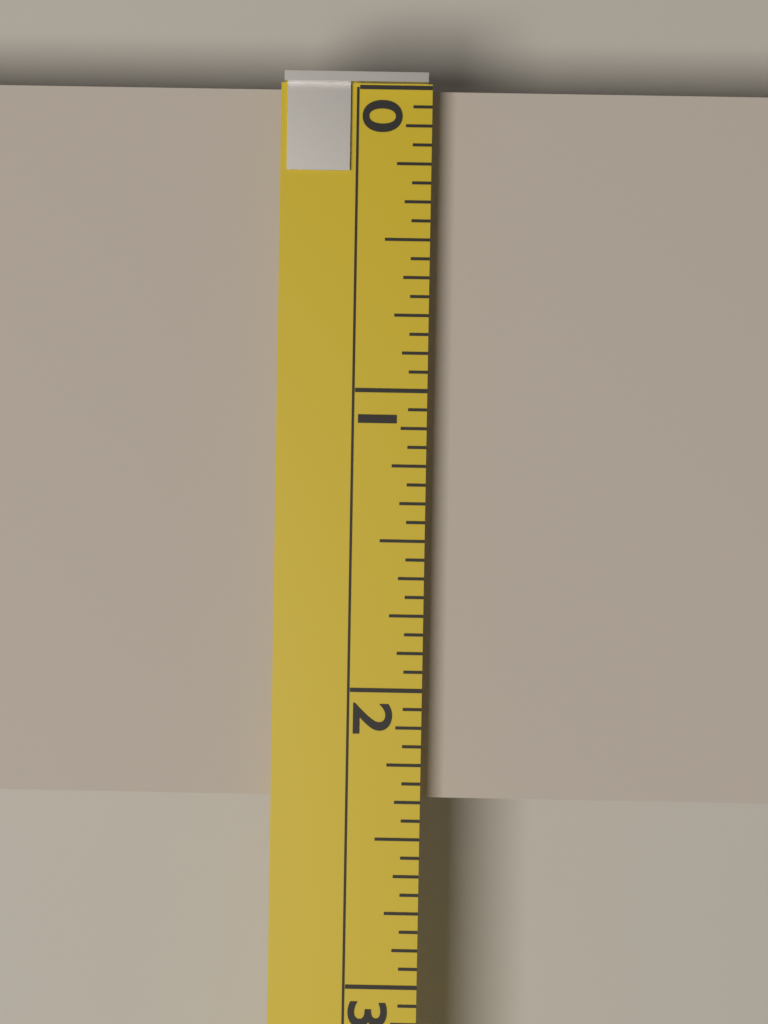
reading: 2.3750 (no unit)
